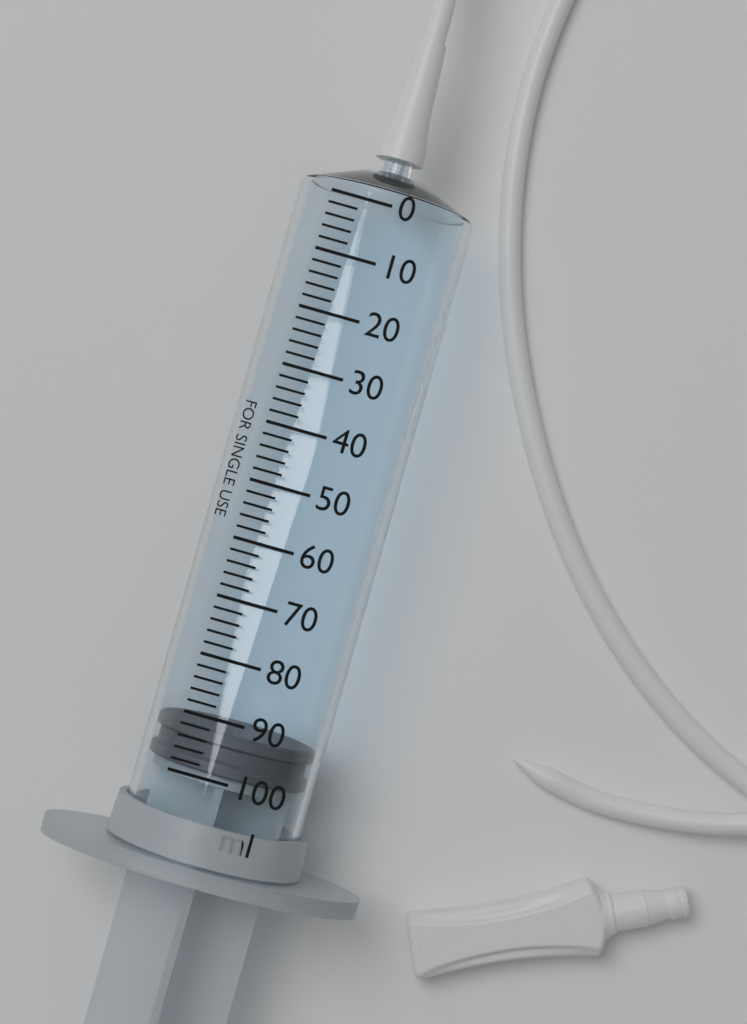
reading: 92 ml
